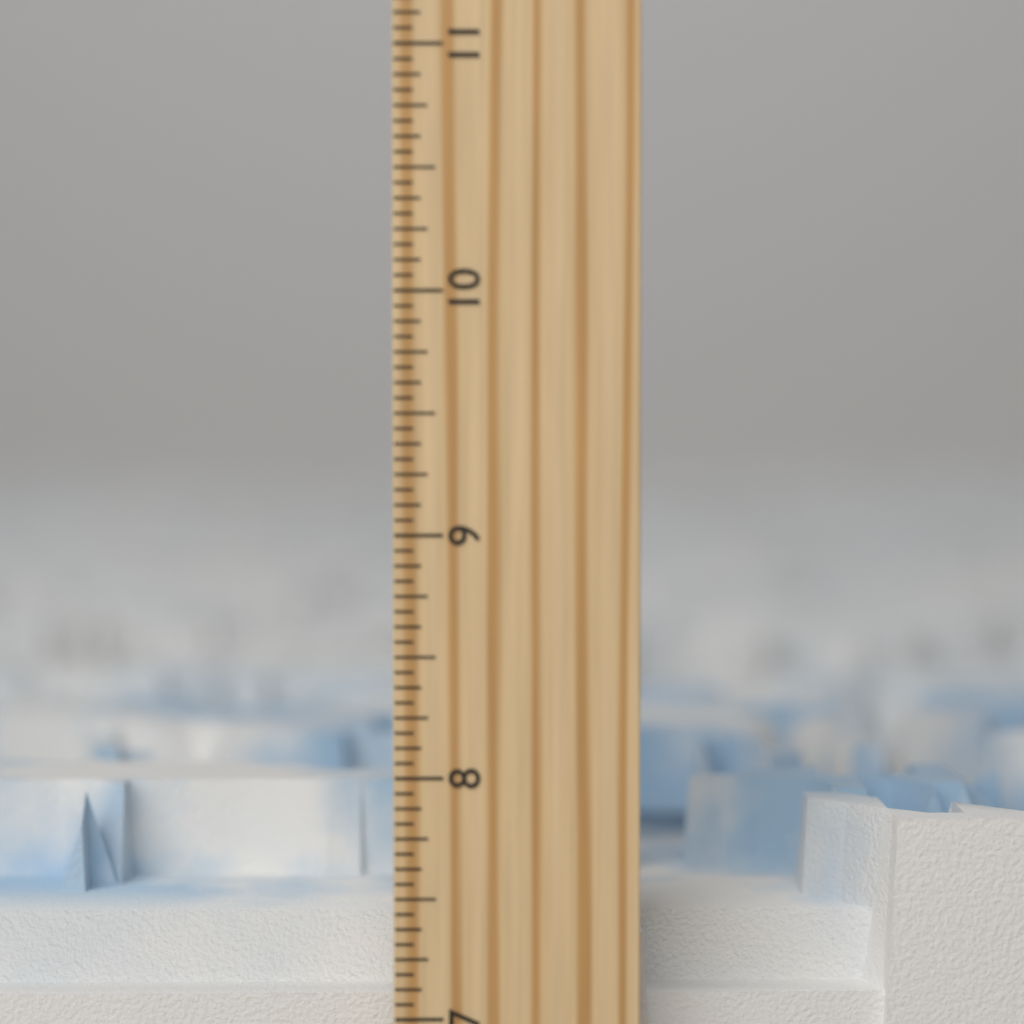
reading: 7.8125 inch
